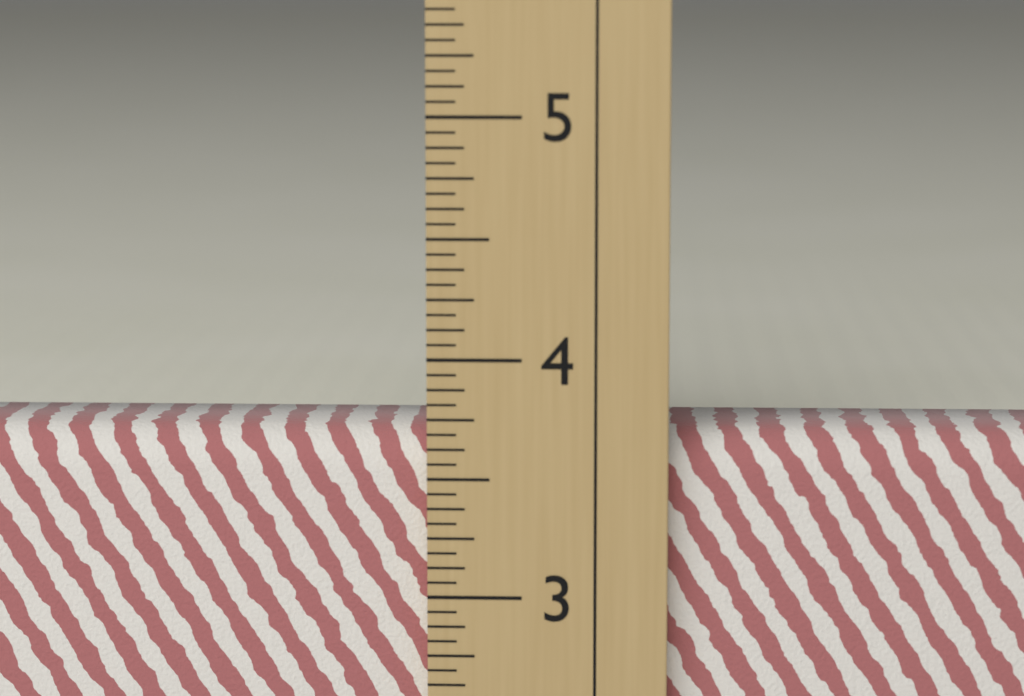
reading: 3.6875 in
